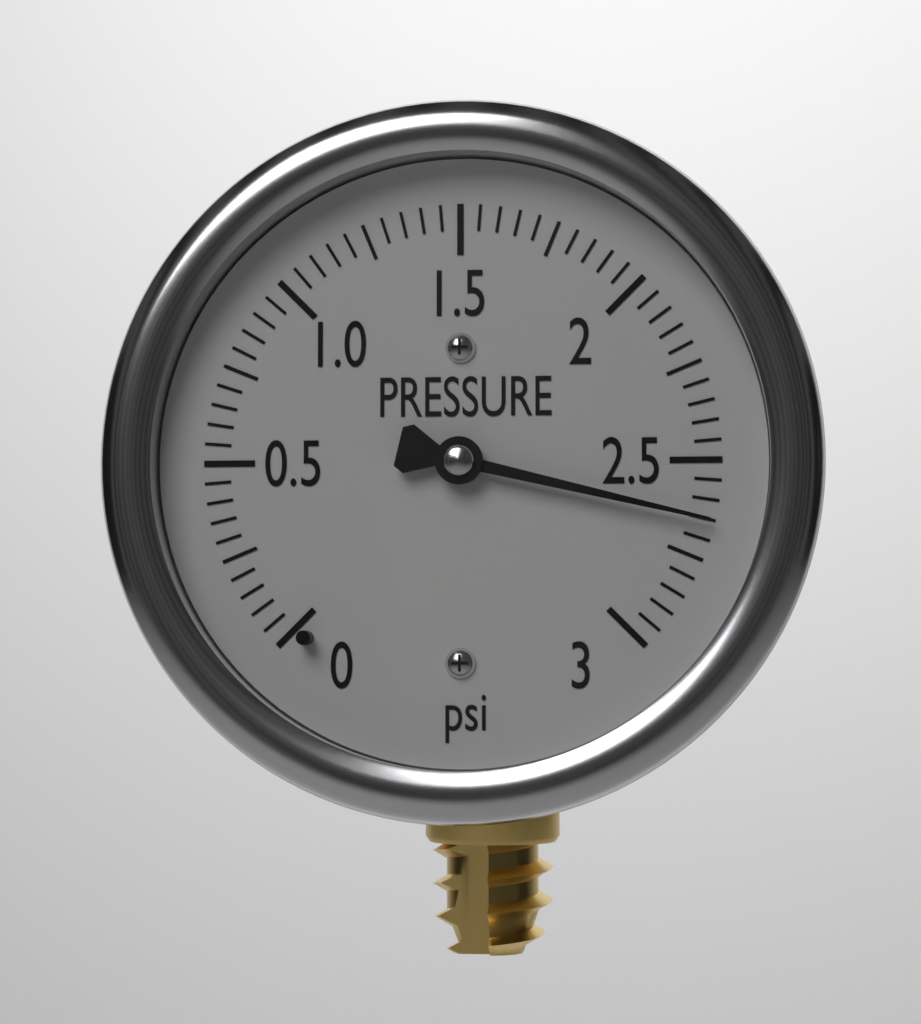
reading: 2.65 psi
